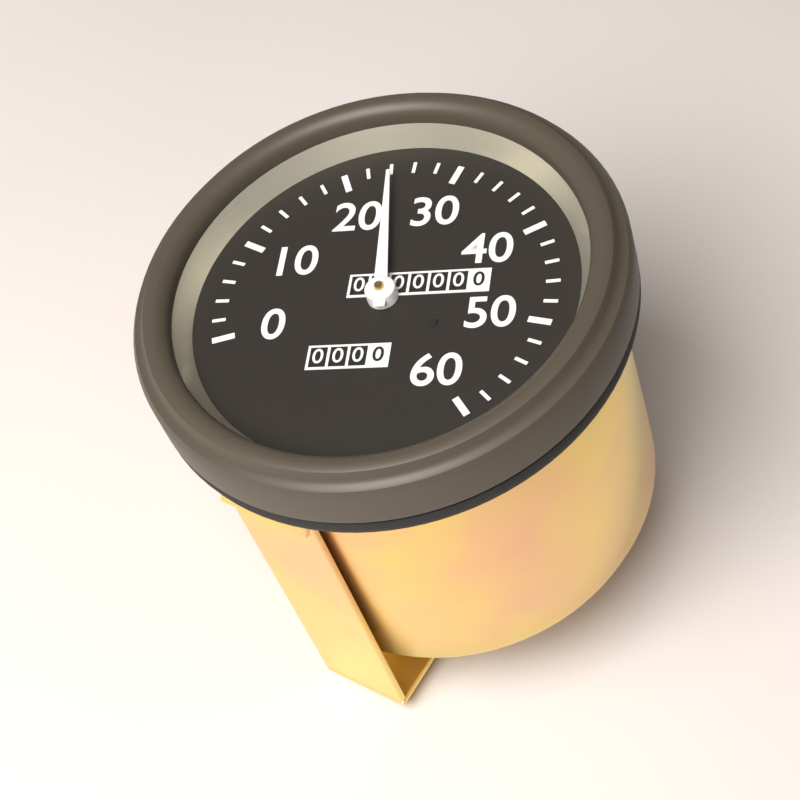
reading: 24 (no unit)
